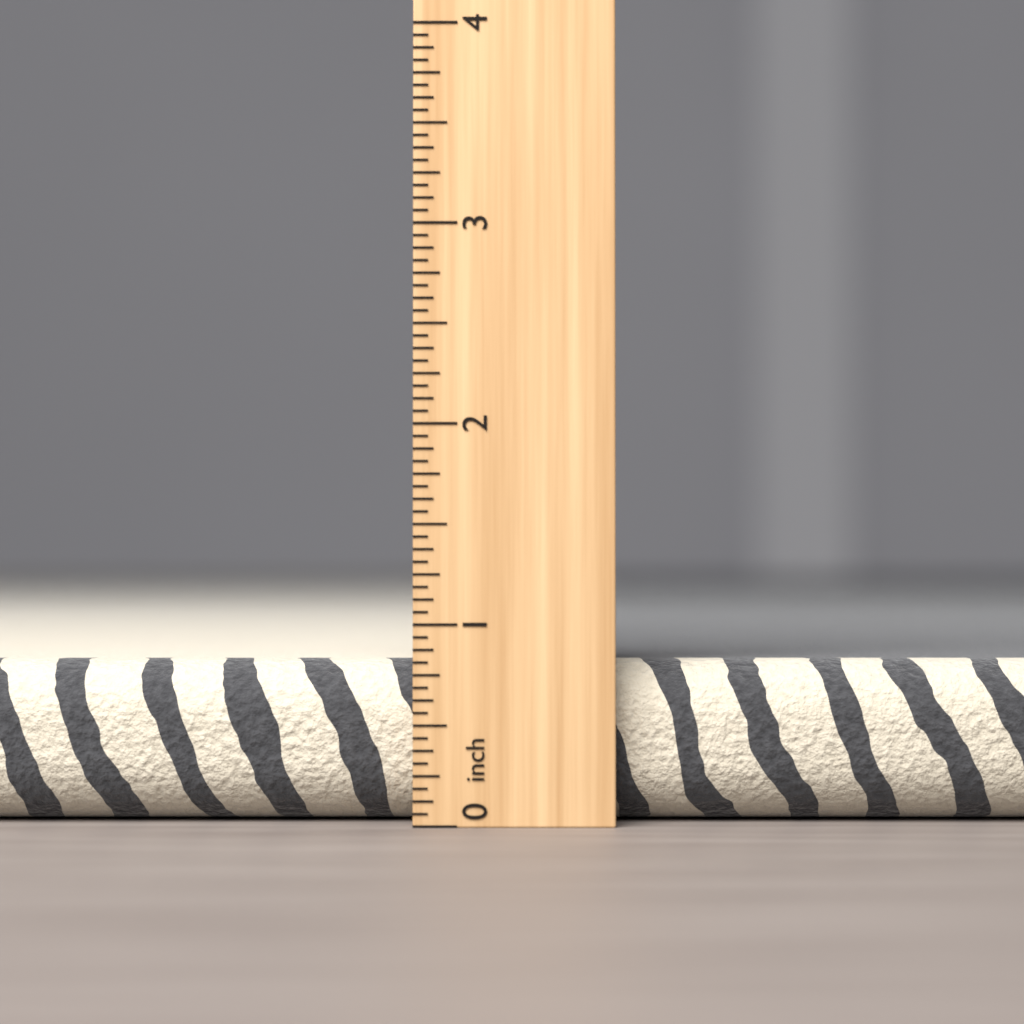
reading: 0.8125 inch
